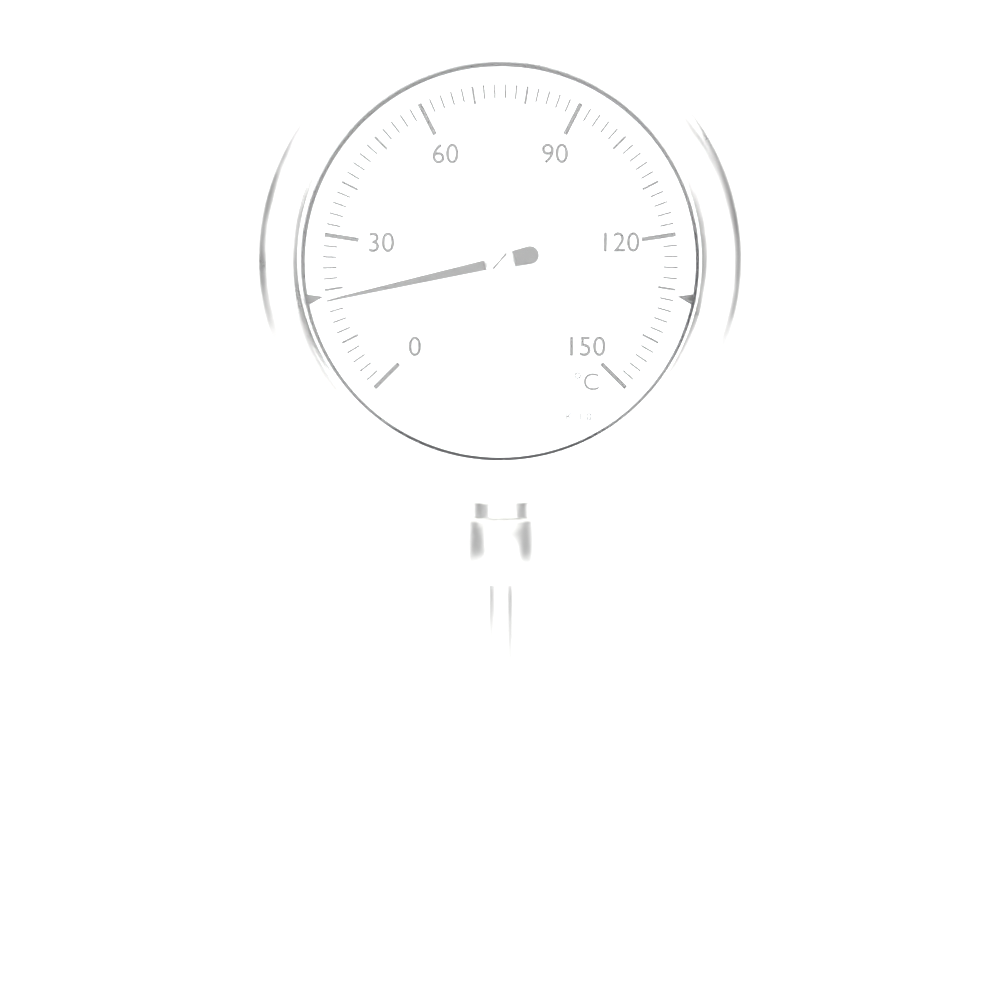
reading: 18 °C
